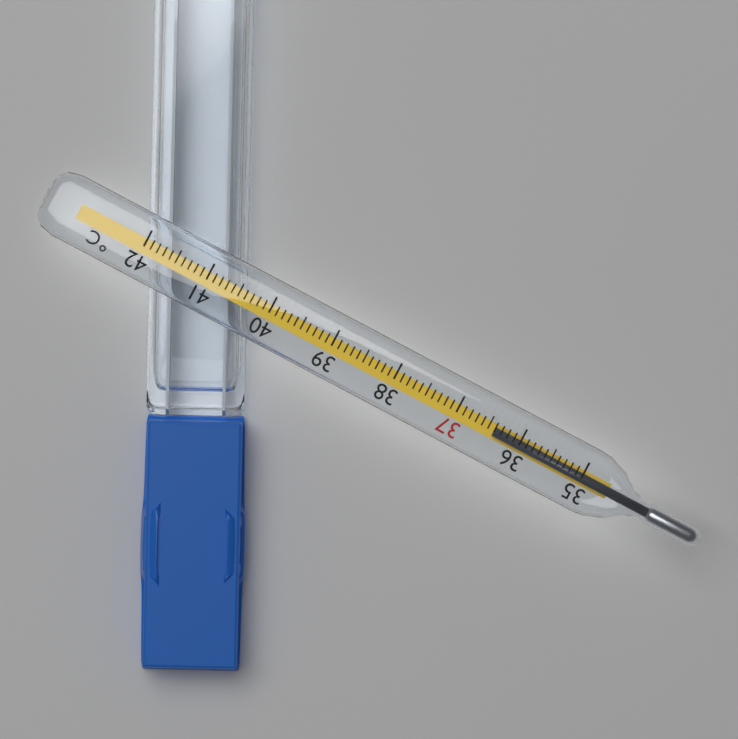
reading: 36.4 °C
